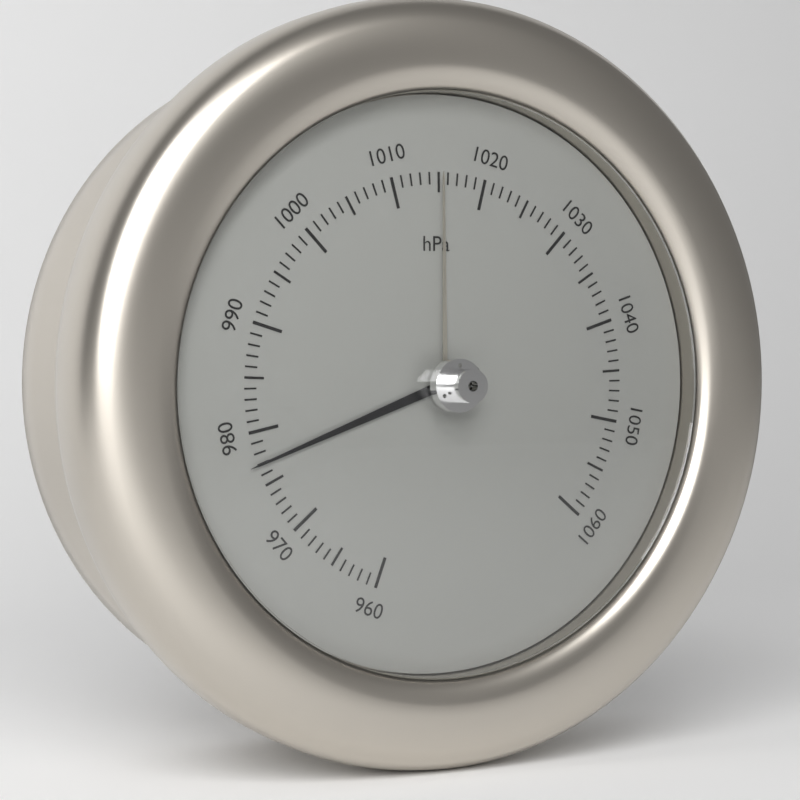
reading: 977 hPa
